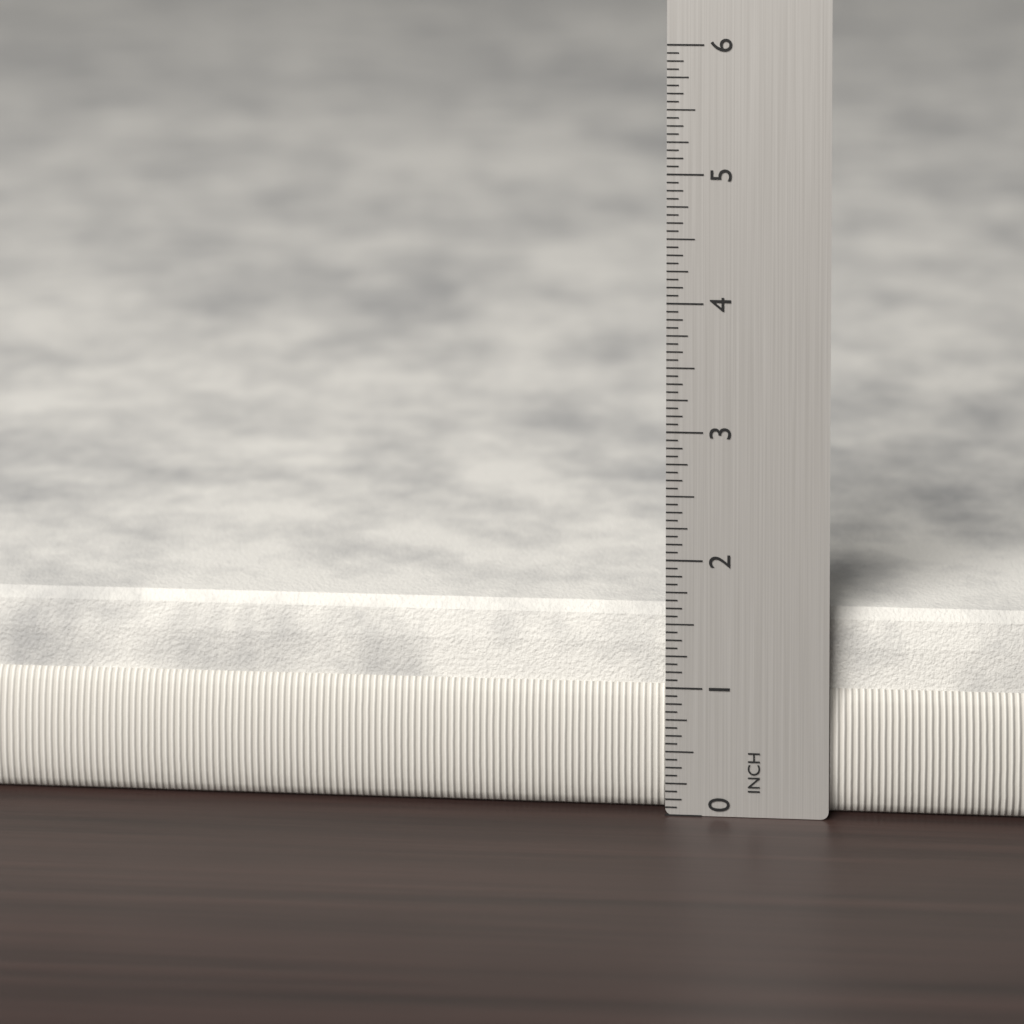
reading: 1.5625 in
